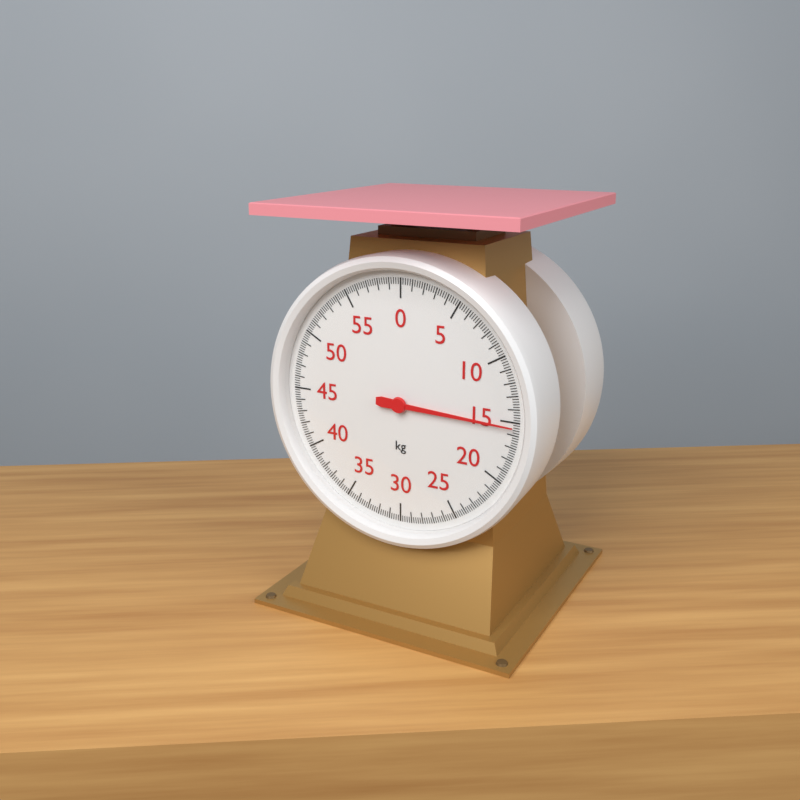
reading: 15.4 kg
